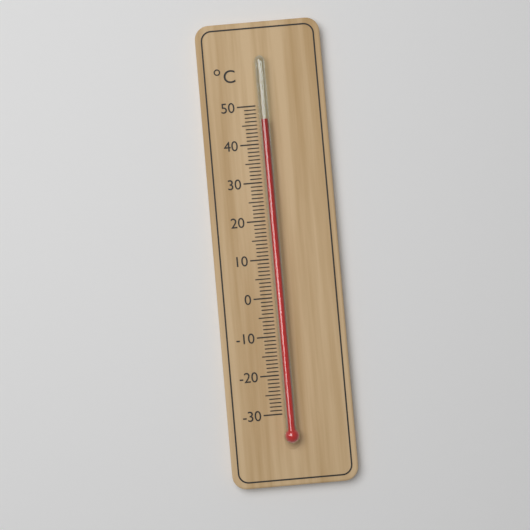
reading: 46 °C
